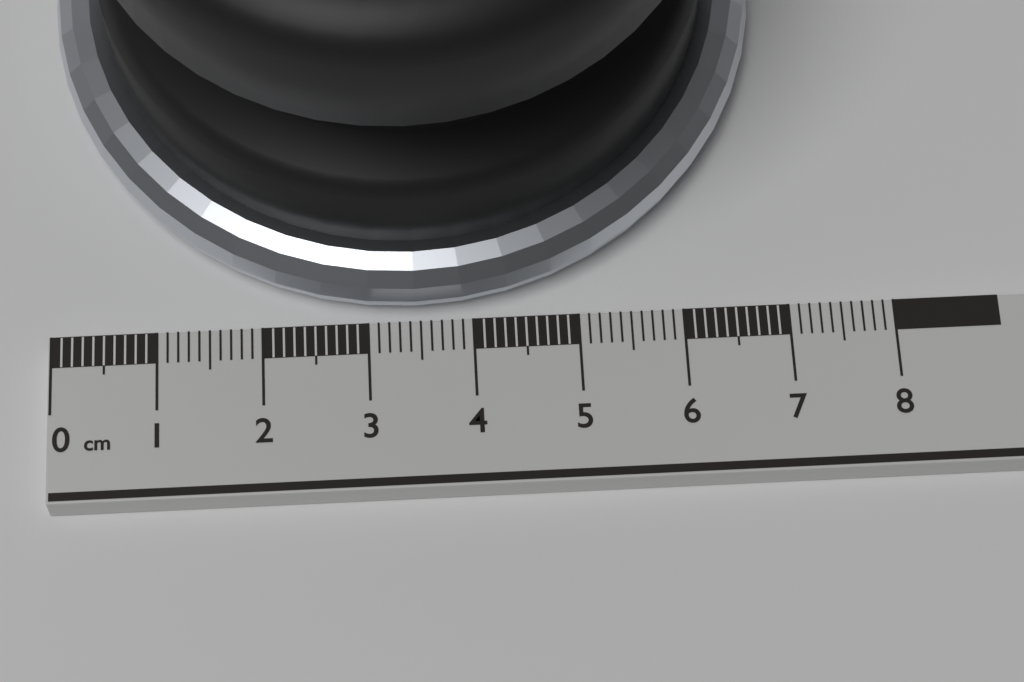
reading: 6.9 cm
